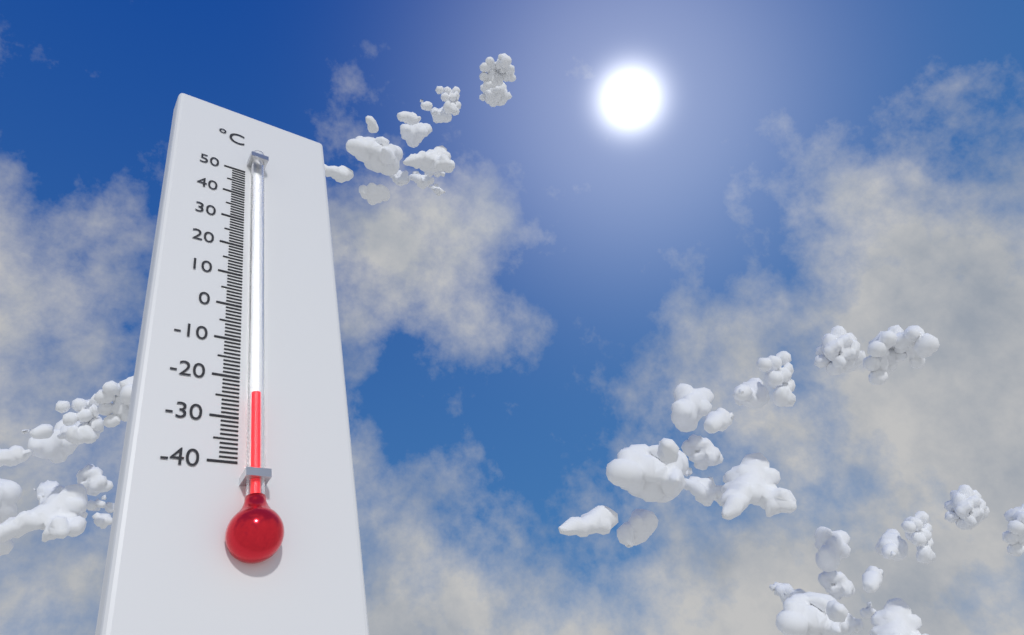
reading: -25 °C
